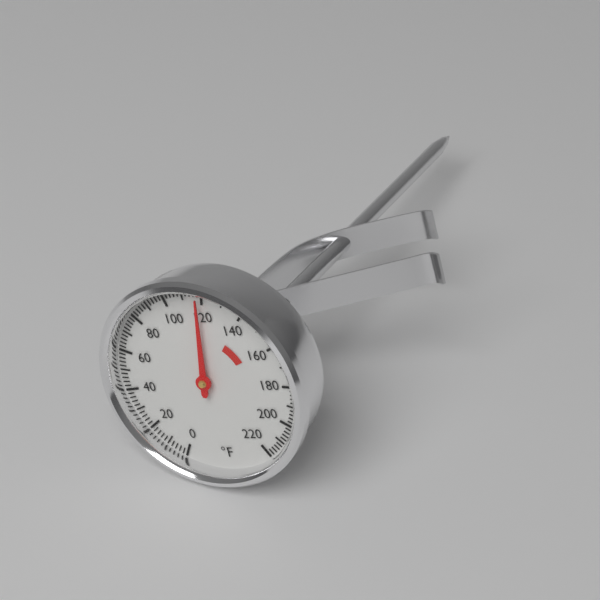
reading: 118 °F
